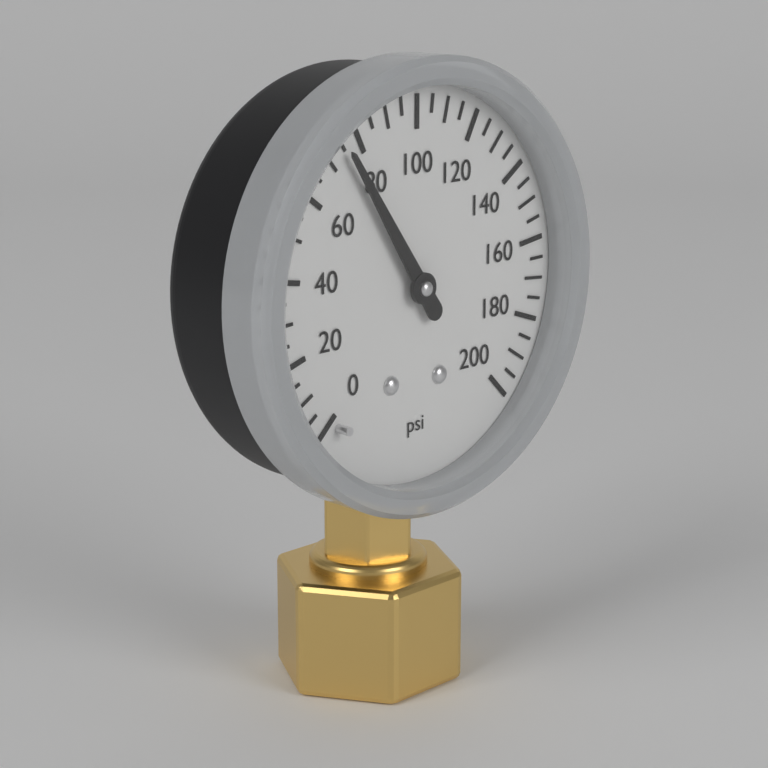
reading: 75 psi
